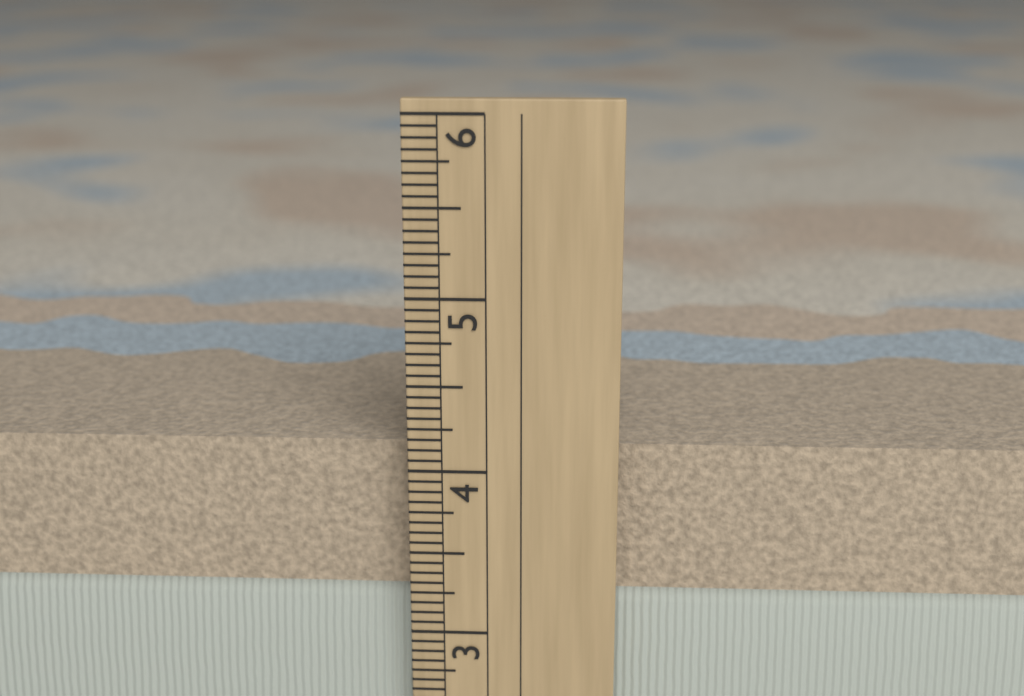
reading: 4.1250 in
